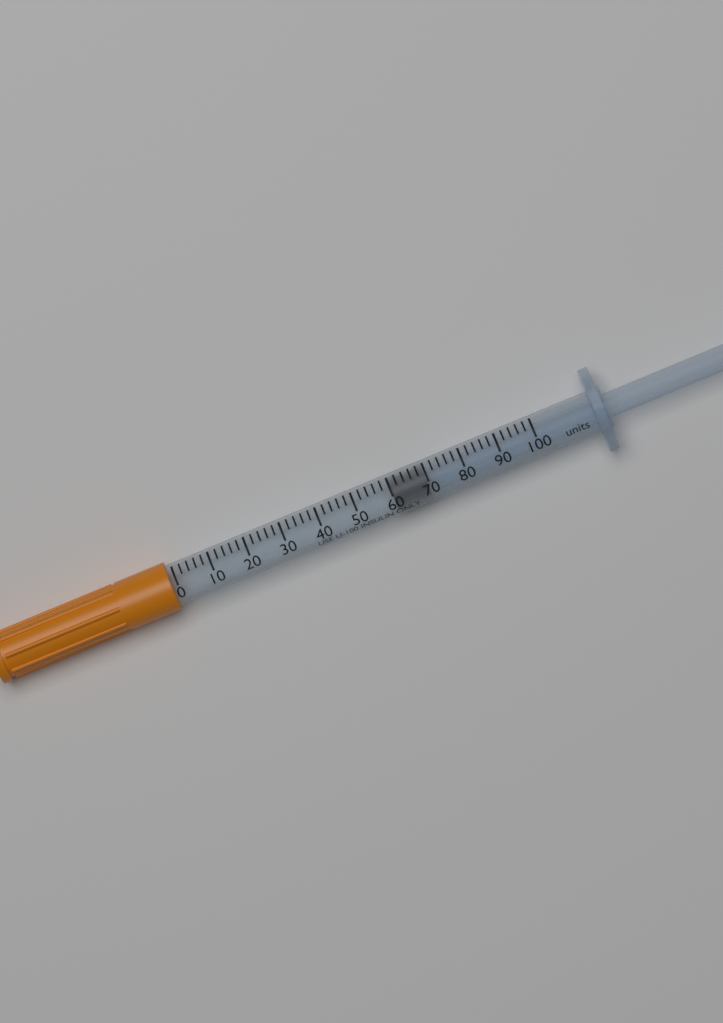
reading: 60 units
